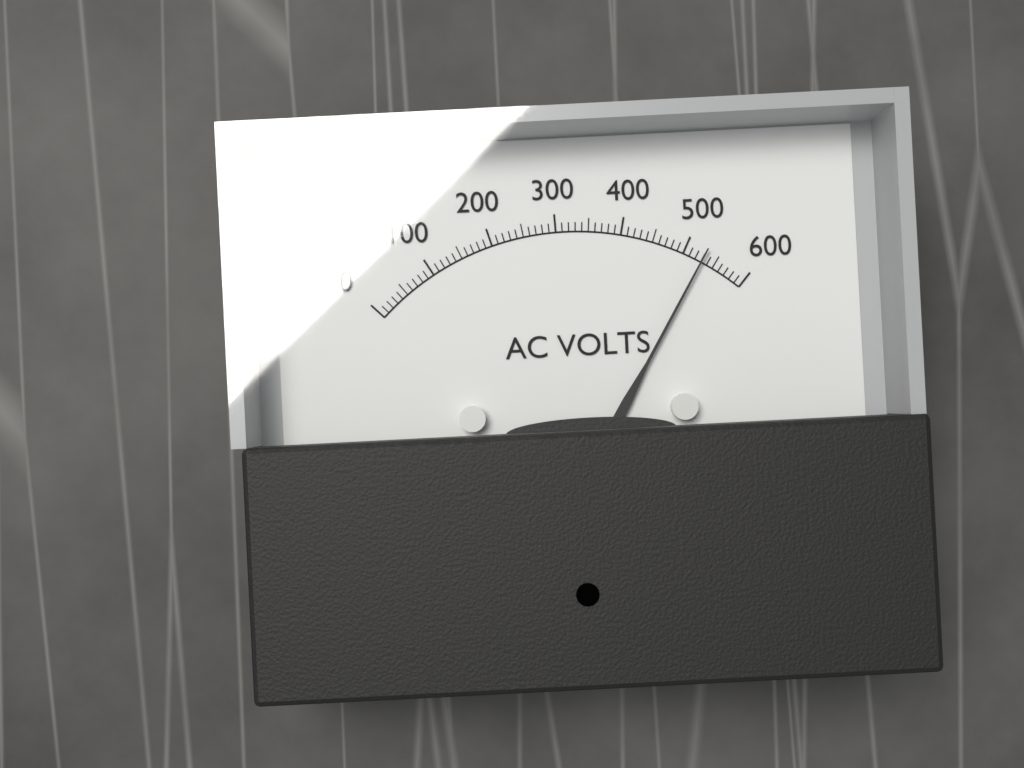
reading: 530 V
